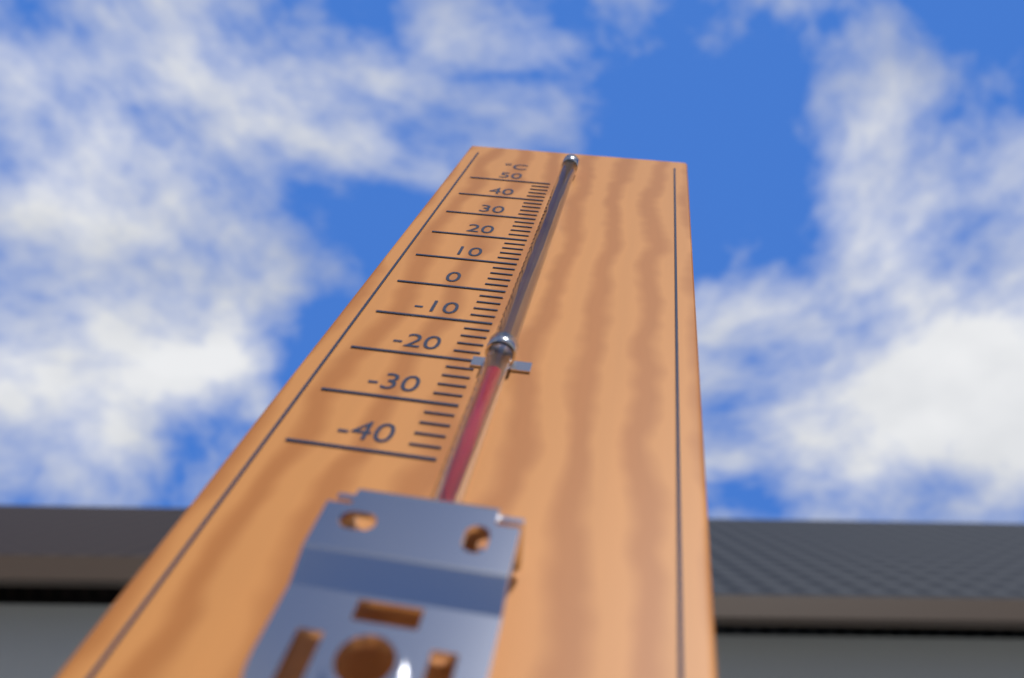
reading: -26 °C
